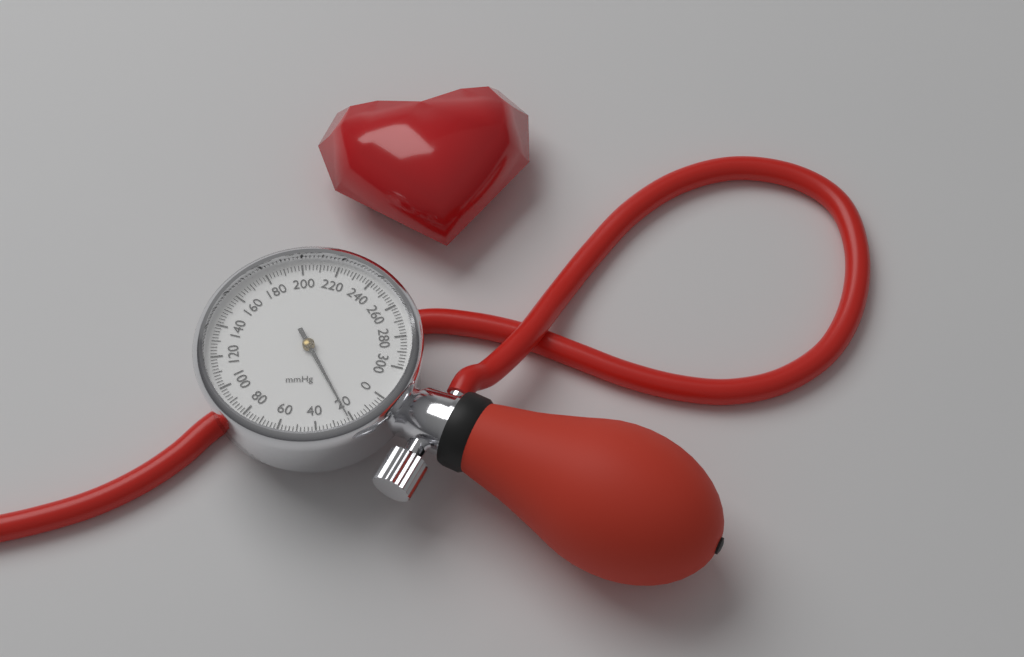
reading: 22 mmHg
